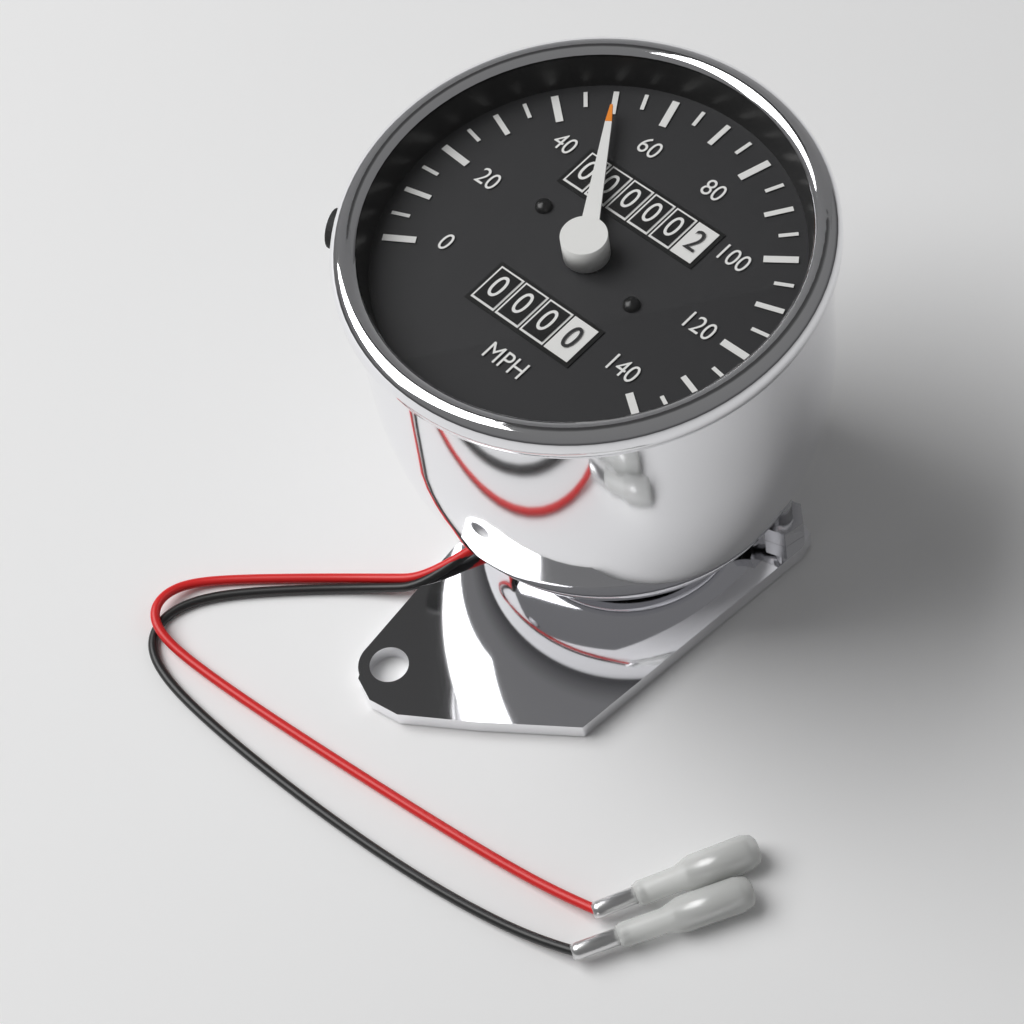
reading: 50 mph
